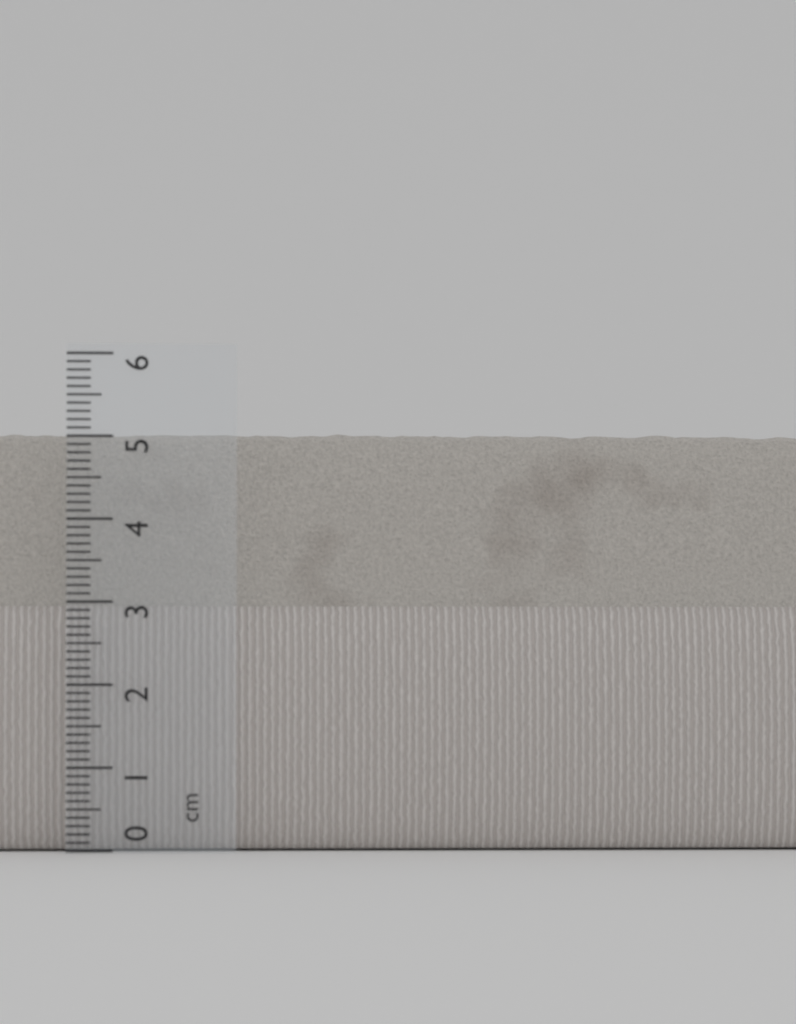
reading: 5.1 cm
